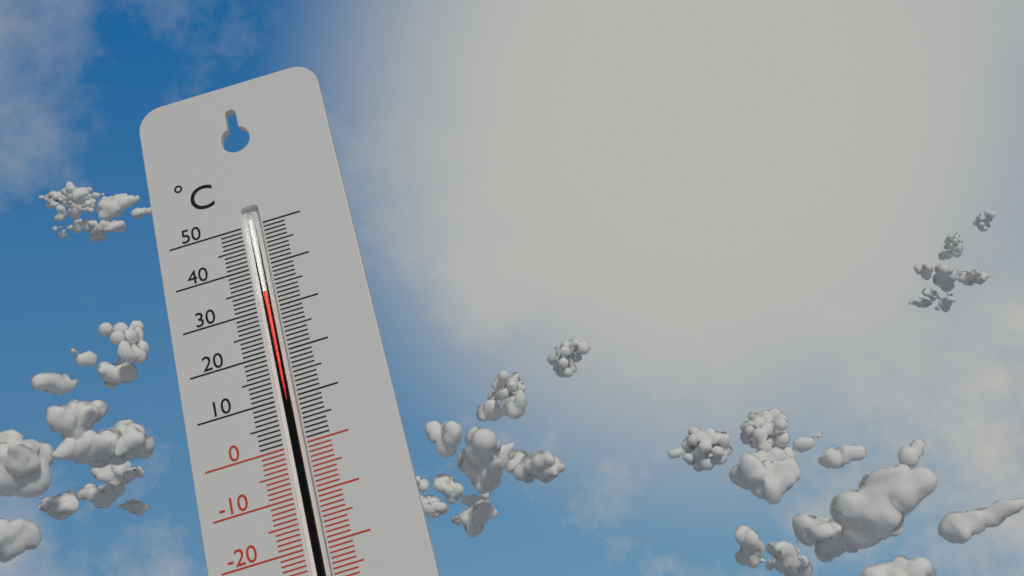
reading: 34 °C
